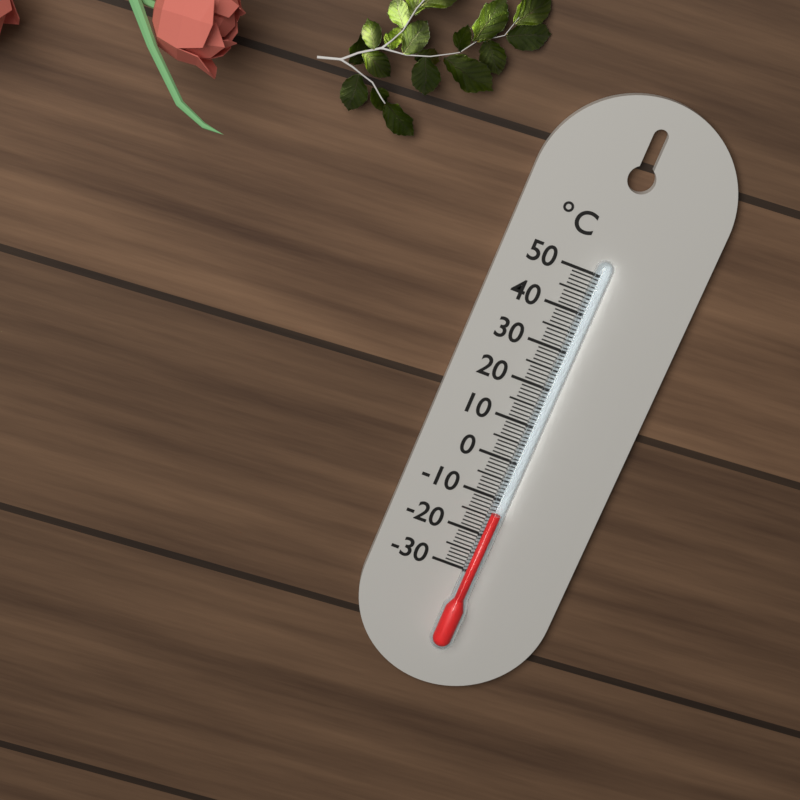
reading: -13 °C
